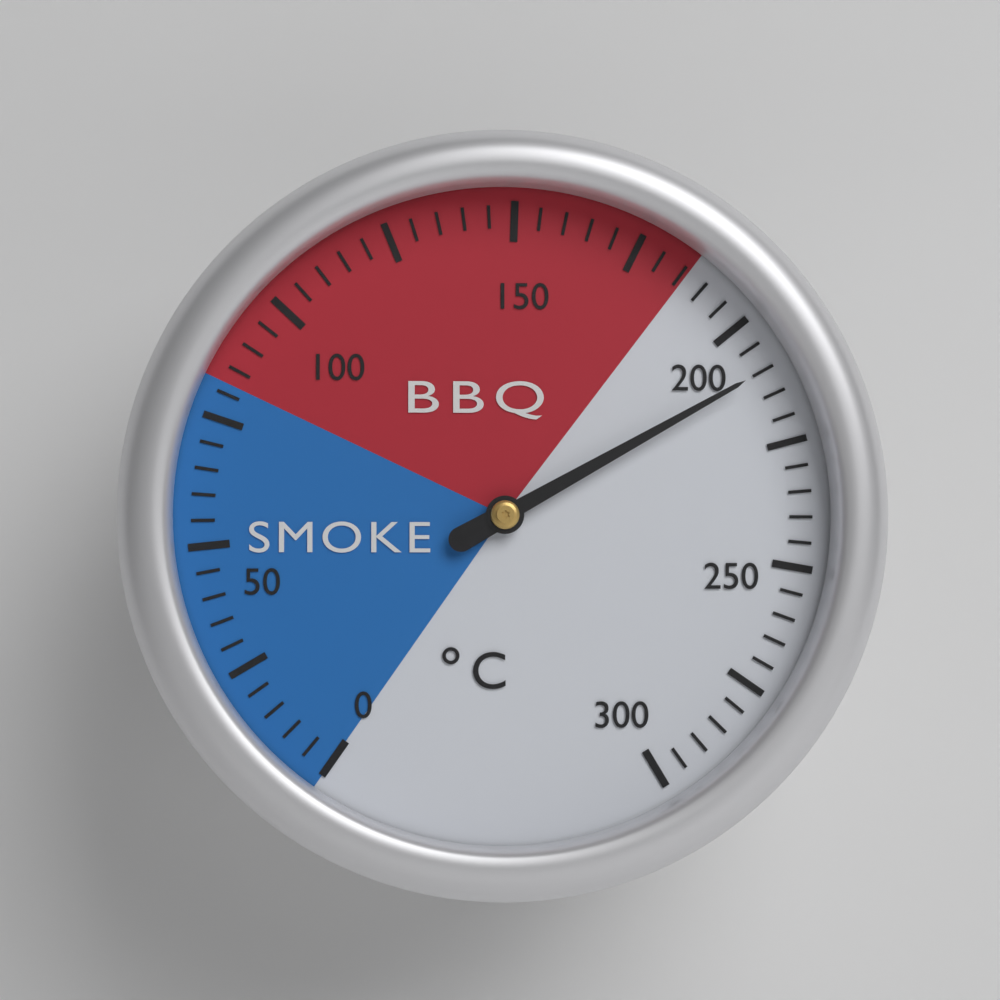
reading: 210 °C
